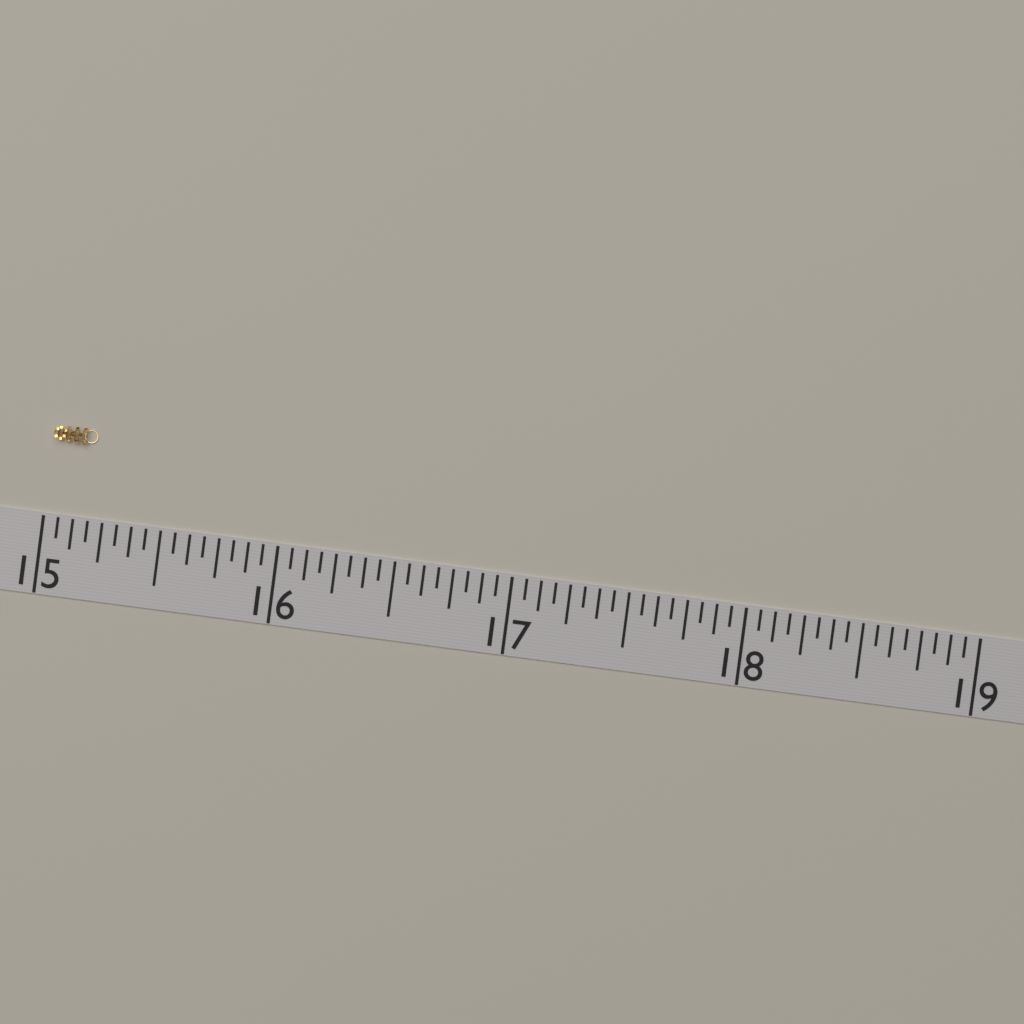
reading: 15.1875 (no unit)
